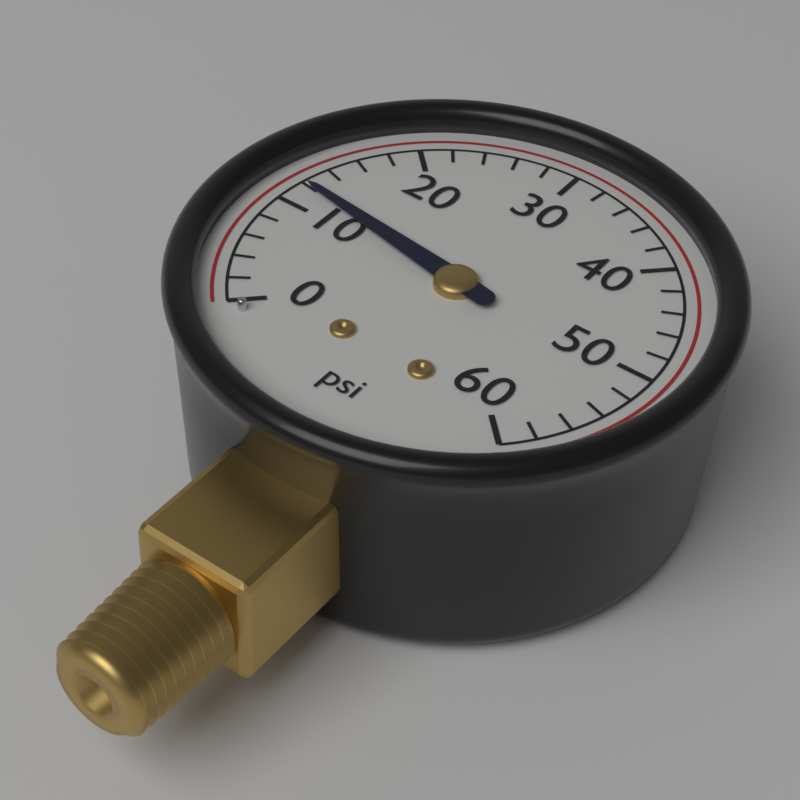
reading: 12 psi
